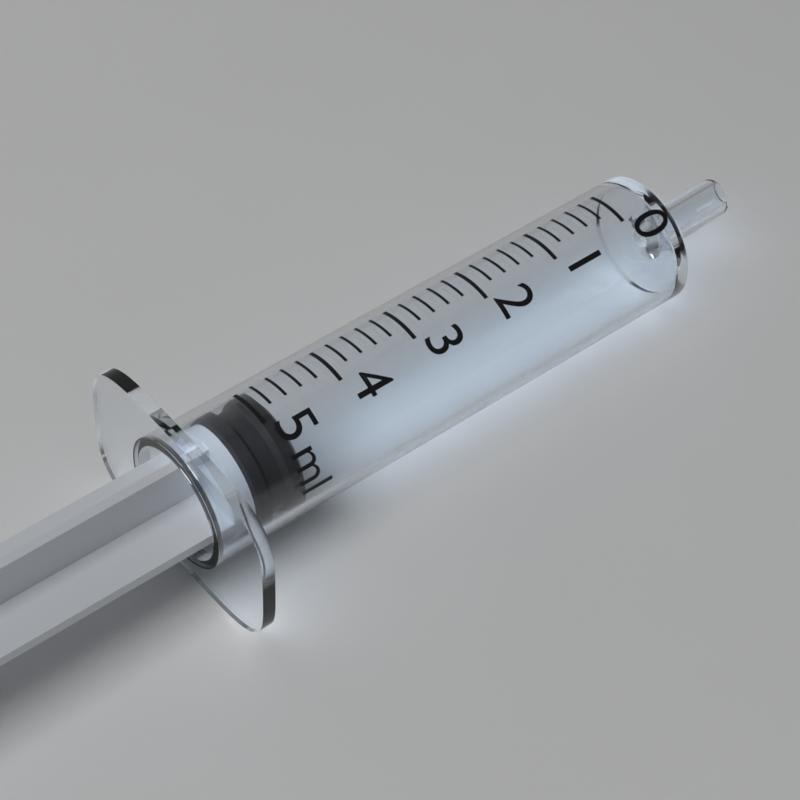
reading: 4.8 ml
